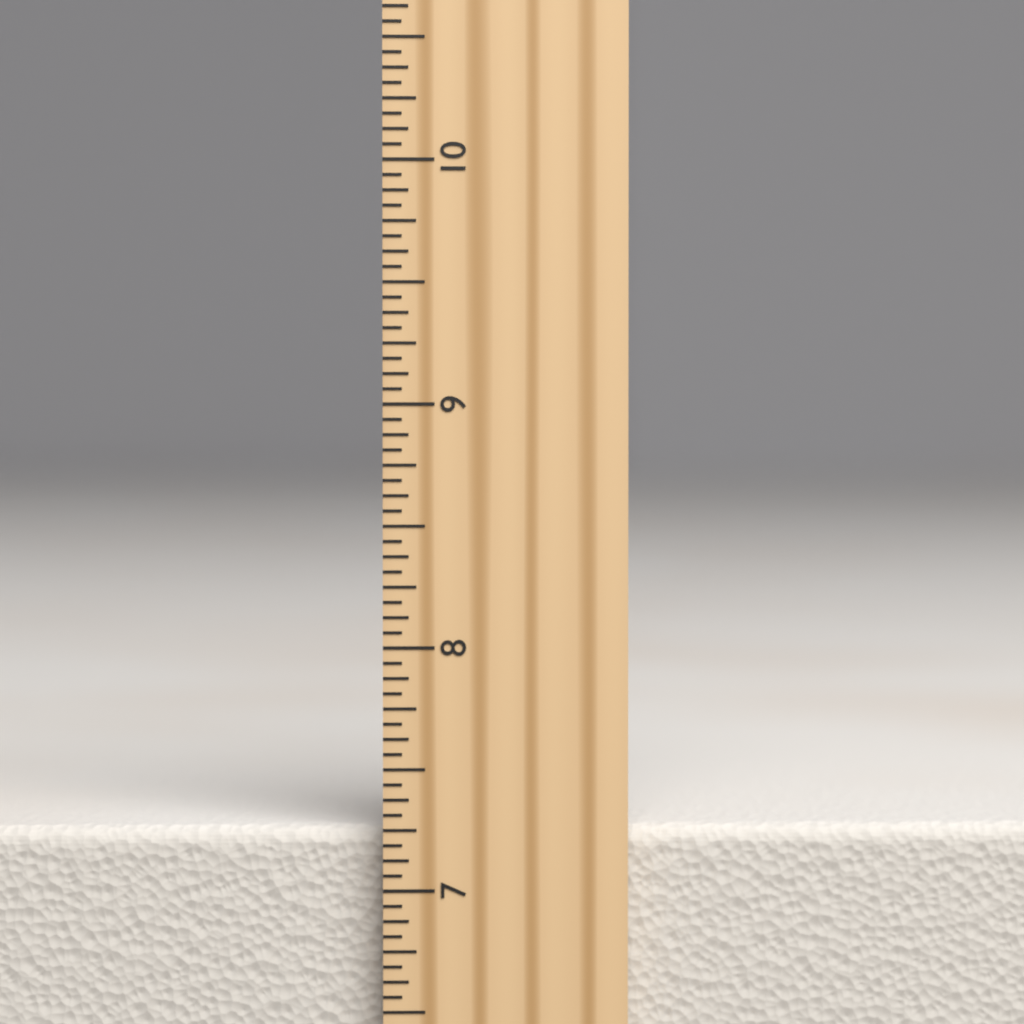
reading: 7.2500 inch
